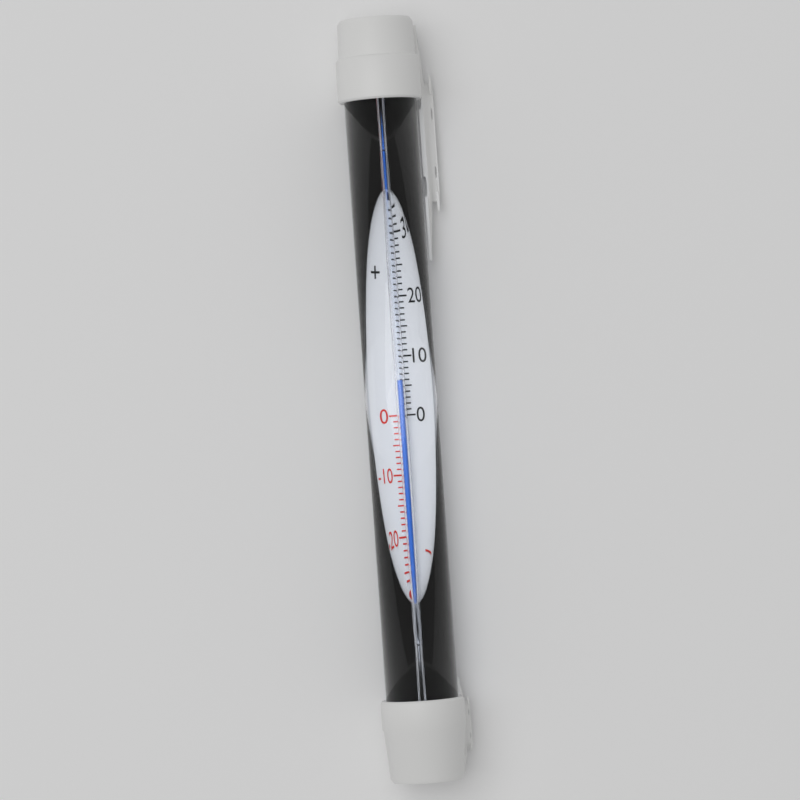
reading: 6 °C
